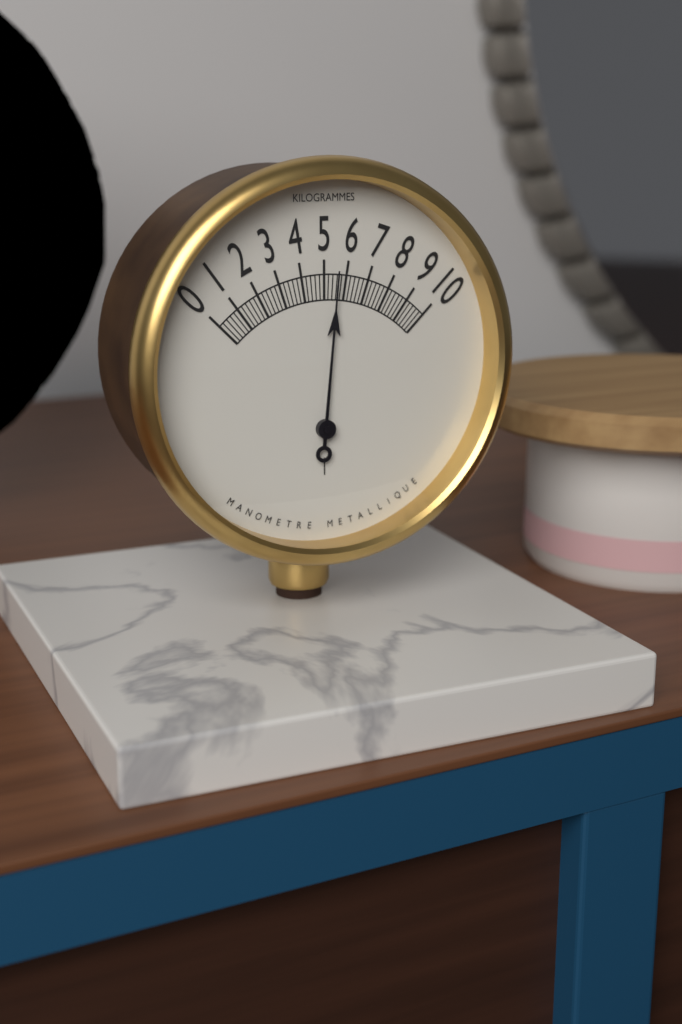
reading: 5.6 kg
